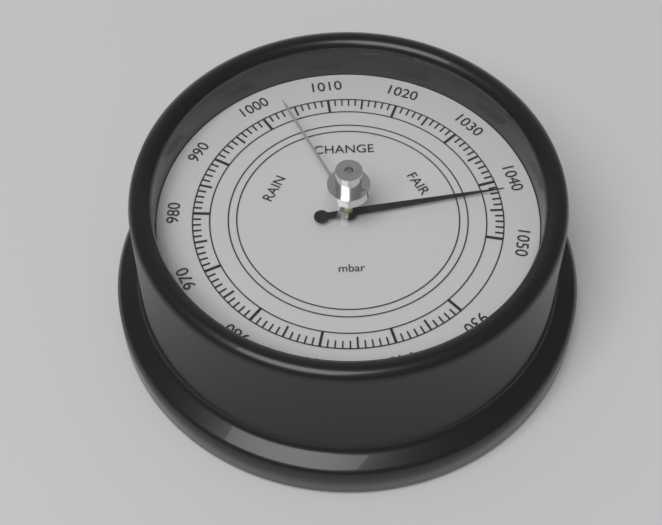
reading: 1042 mbar
